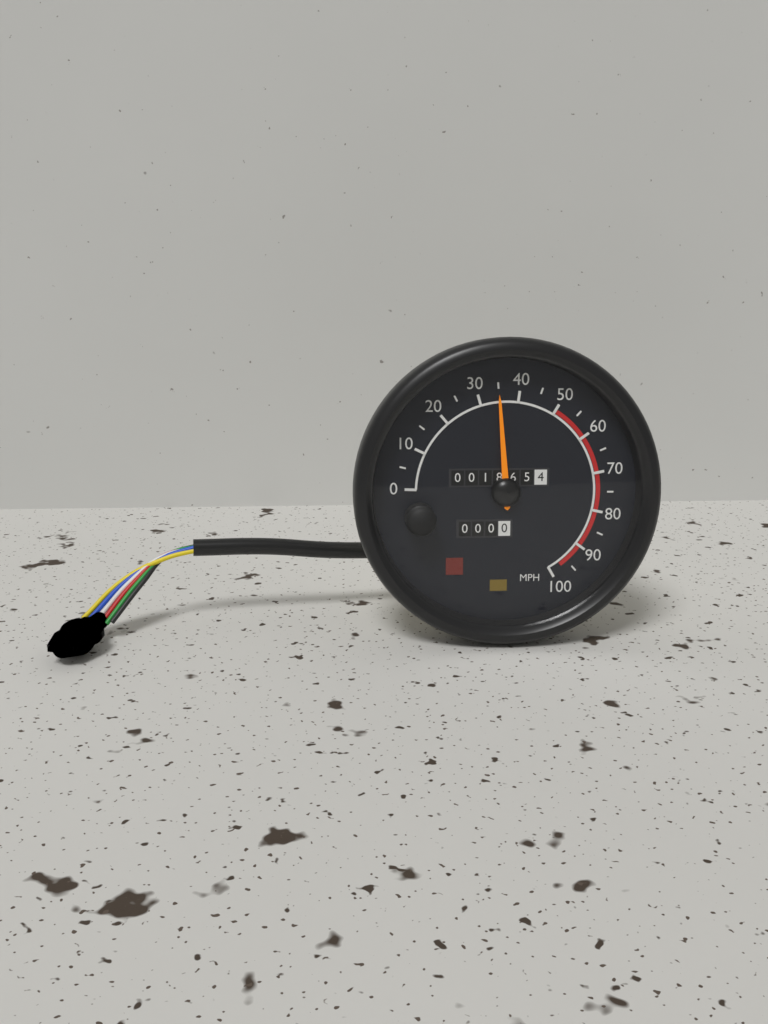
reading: 35 MPH
